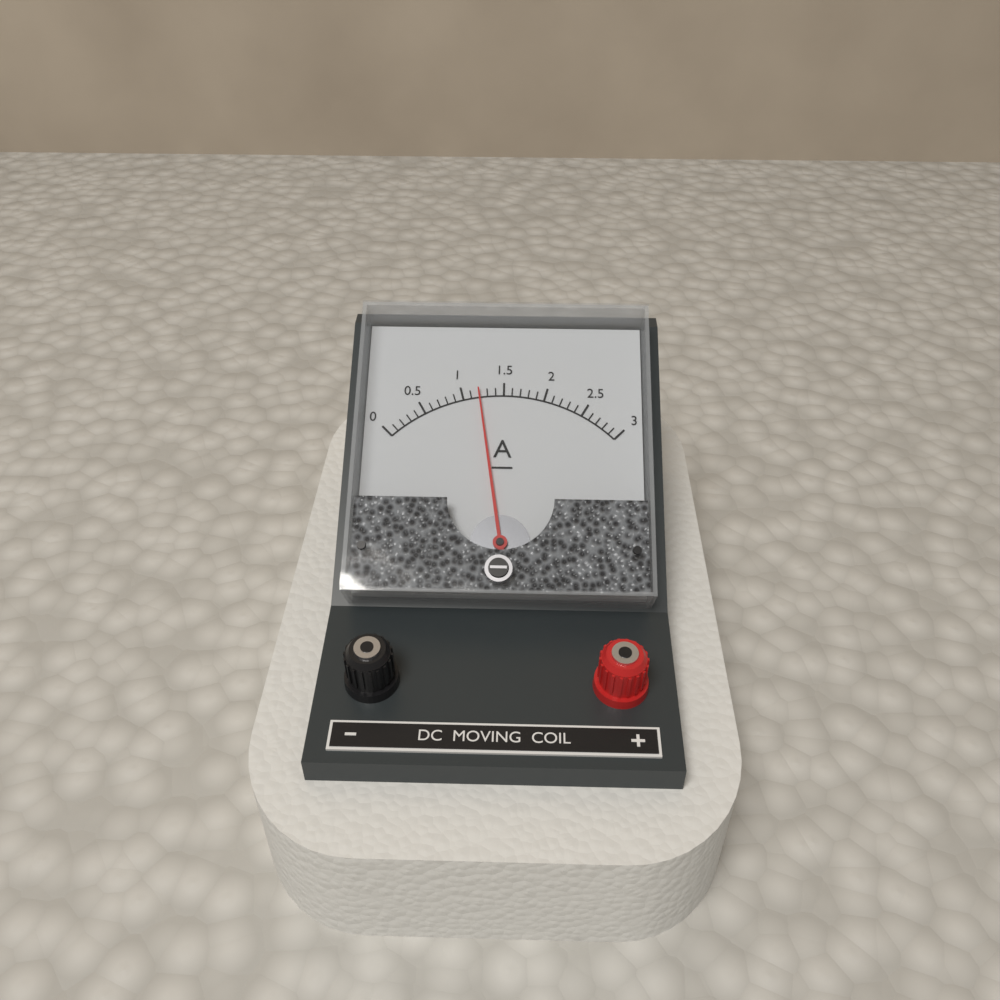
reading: 1.2 A
